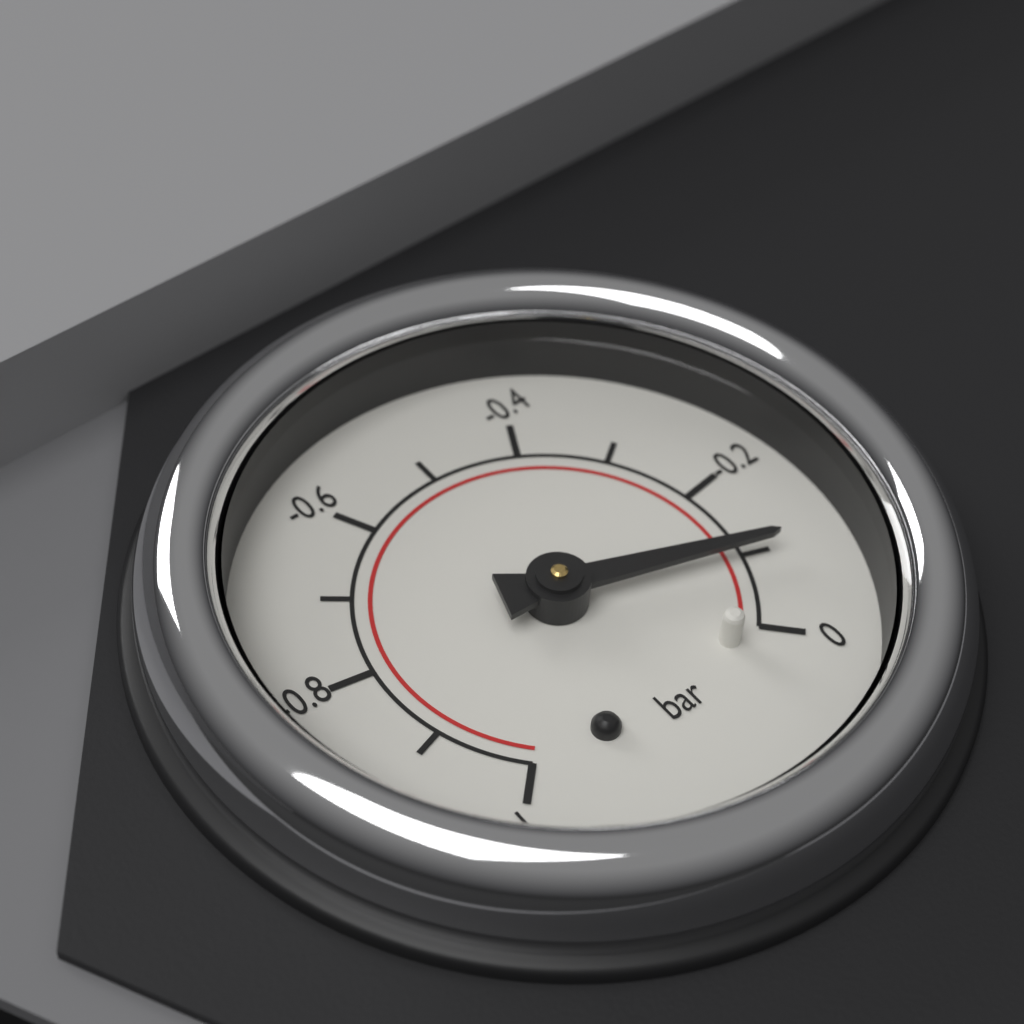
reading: -0.1 bar
